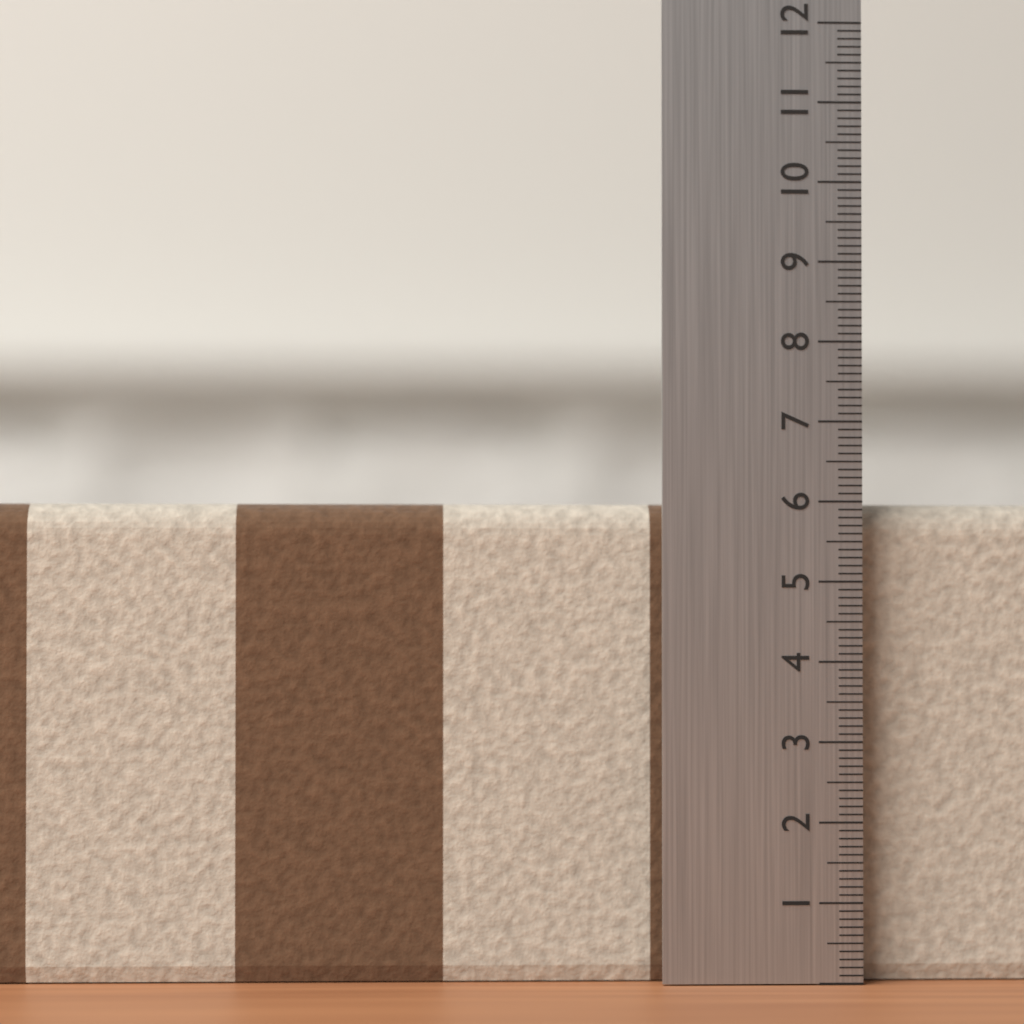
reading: 6.0 (no unit)
